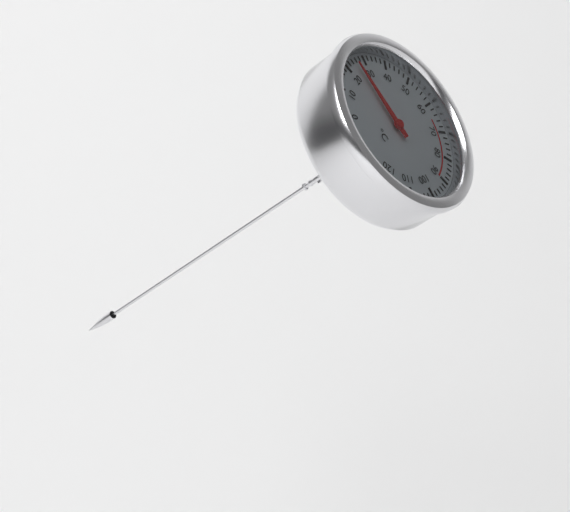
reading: 25 °C
